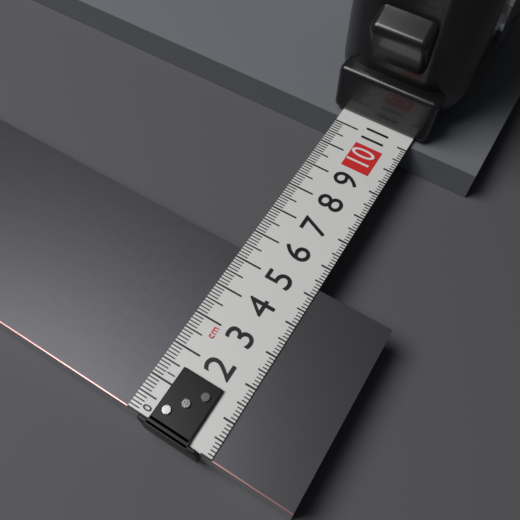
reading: 5.3 cm
